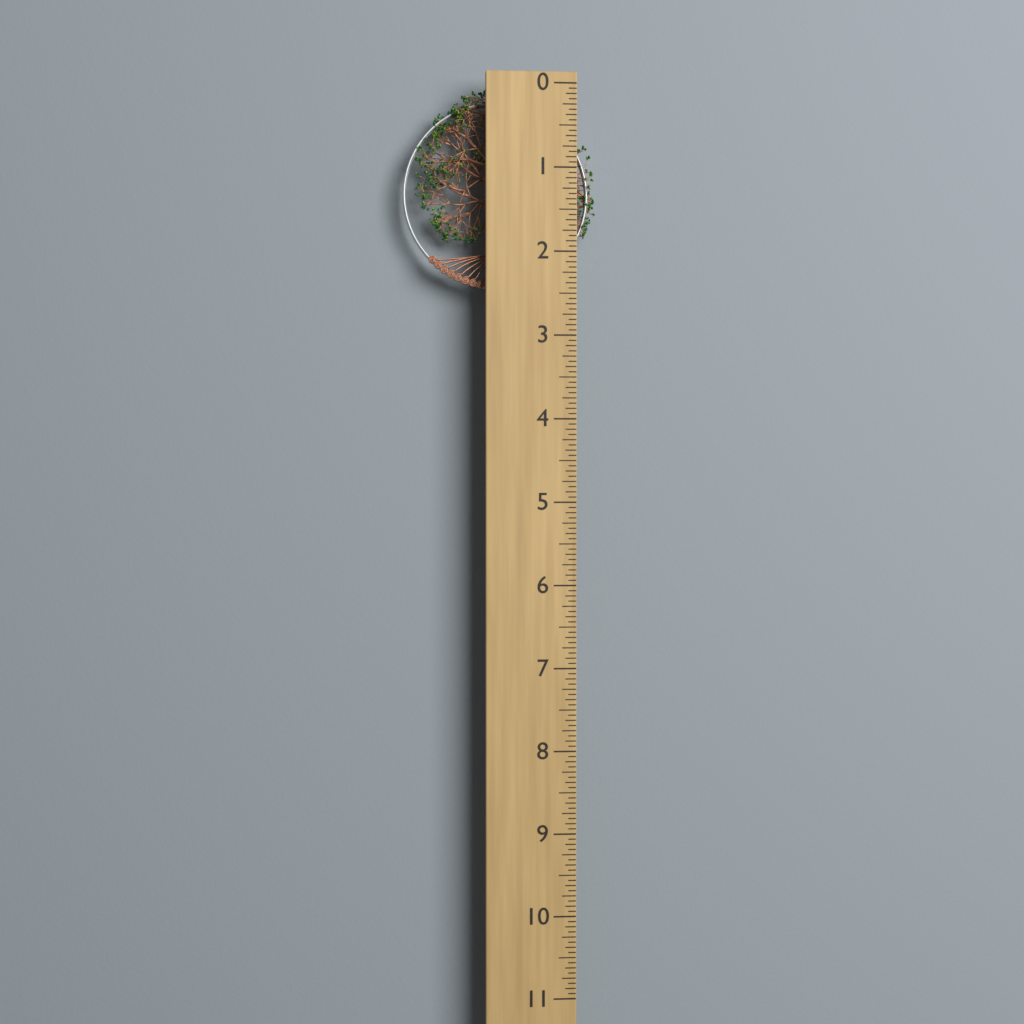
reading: 2.4375 (no unit)
